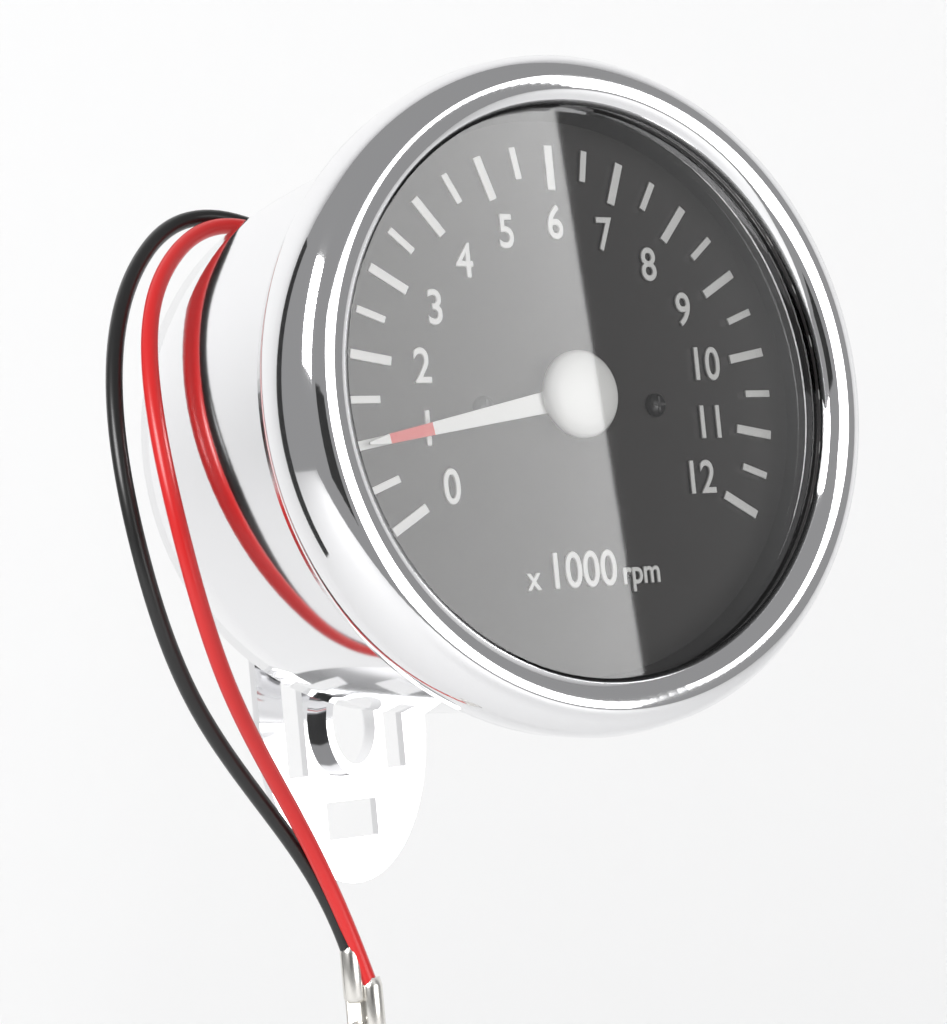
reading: 1.0 x1000 rpm
